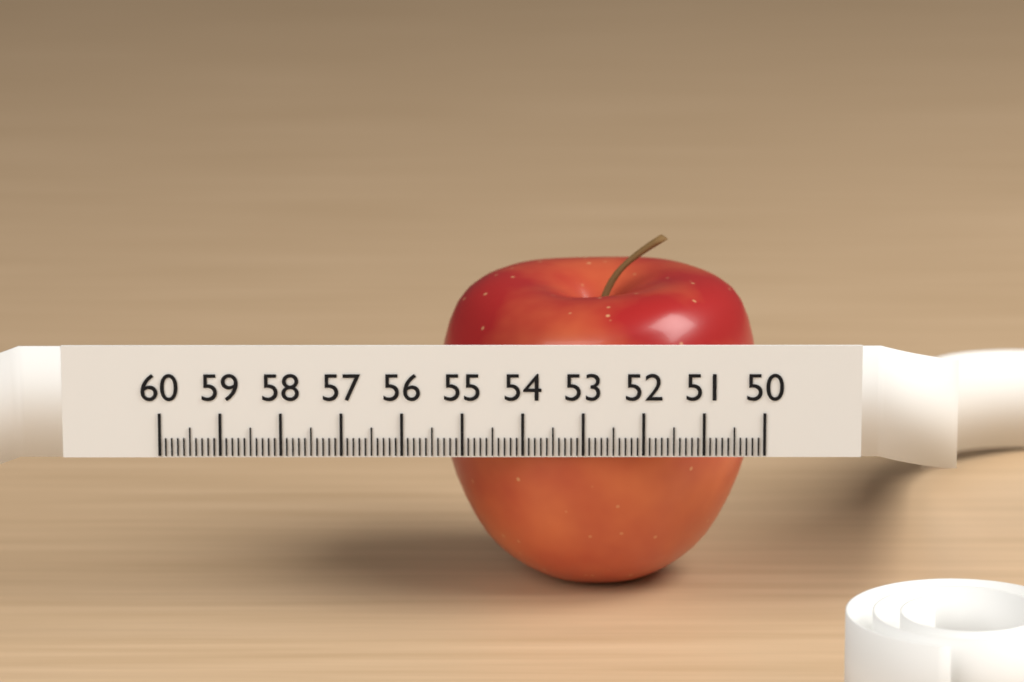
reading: 55.4 (no unit)
